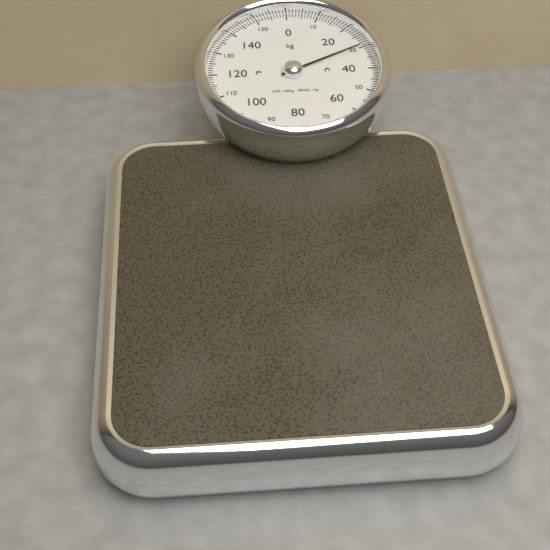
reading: 29 kg
